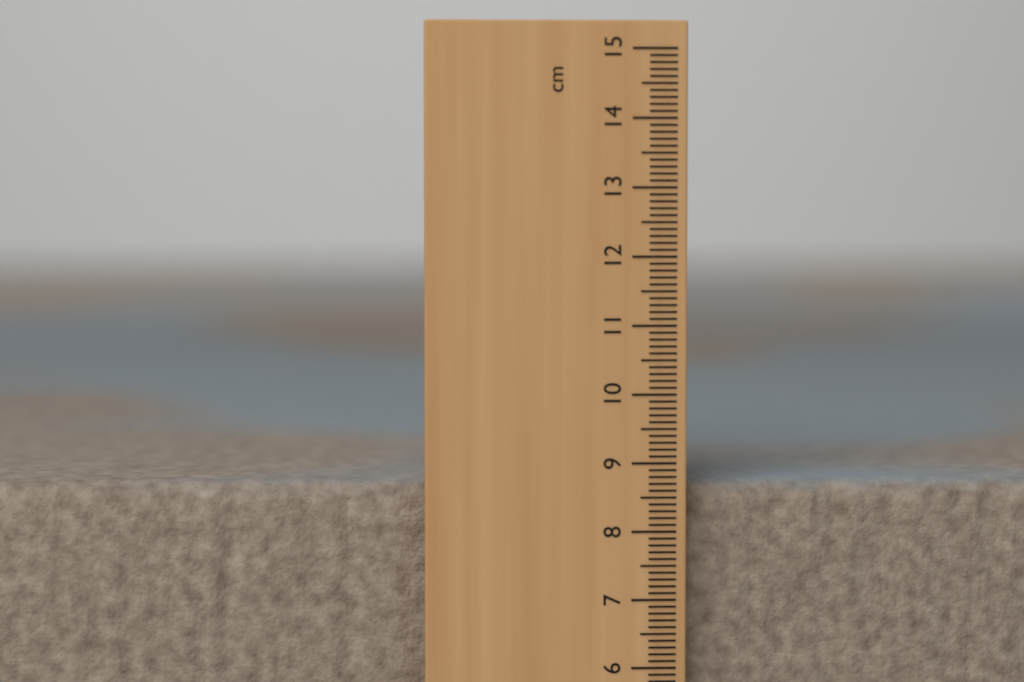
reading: 8.7 cm
